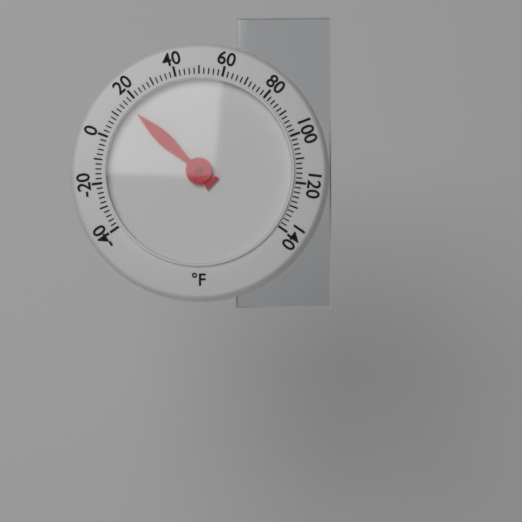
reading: 16 °F
